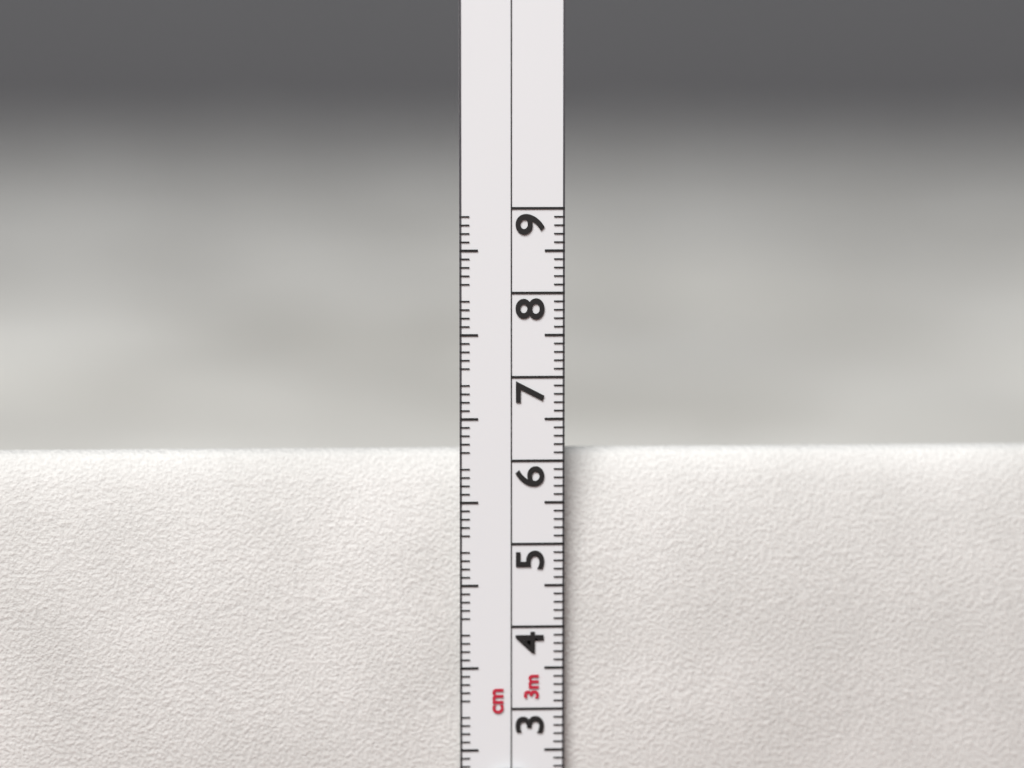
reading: 6.1 cm
